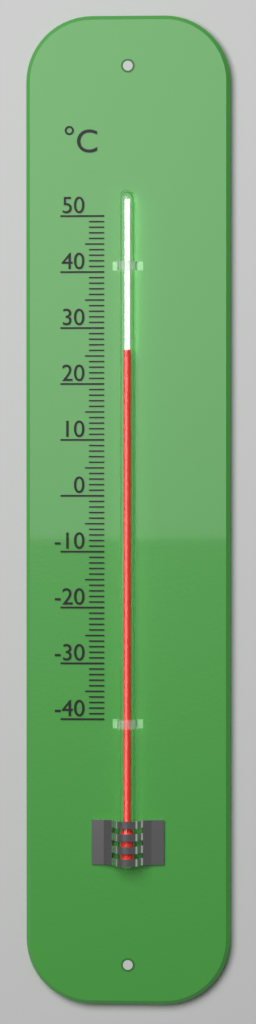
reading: 26 °C
